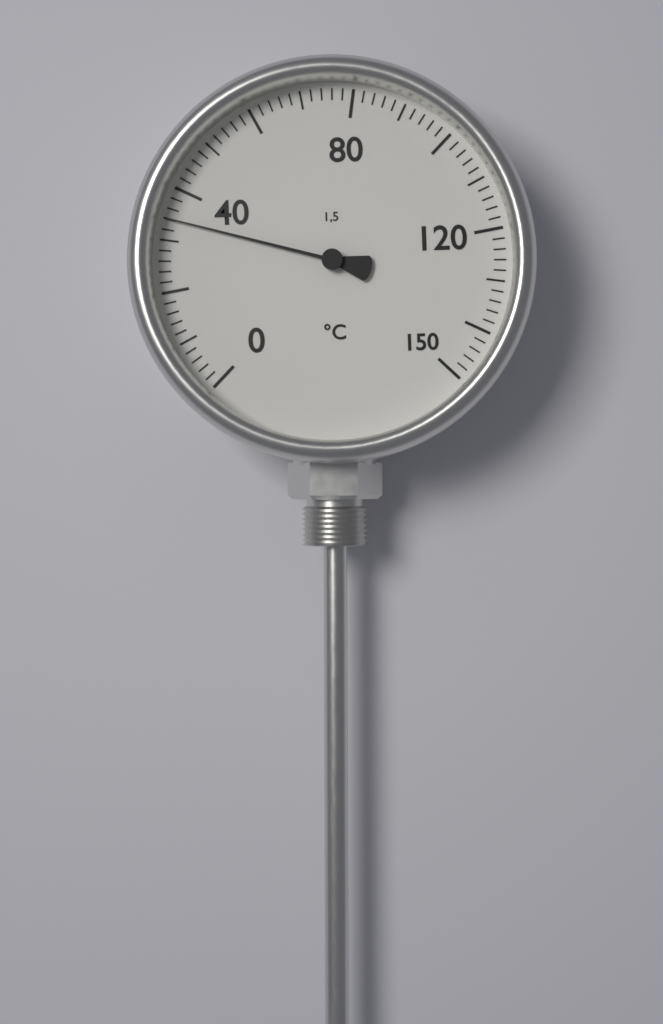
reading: 34 °C
